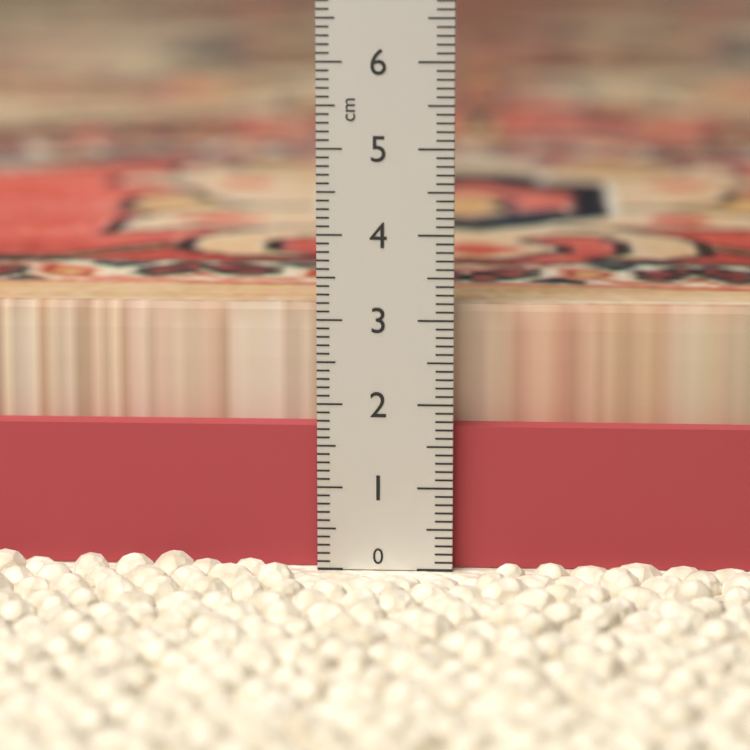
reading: 3.1 cm
